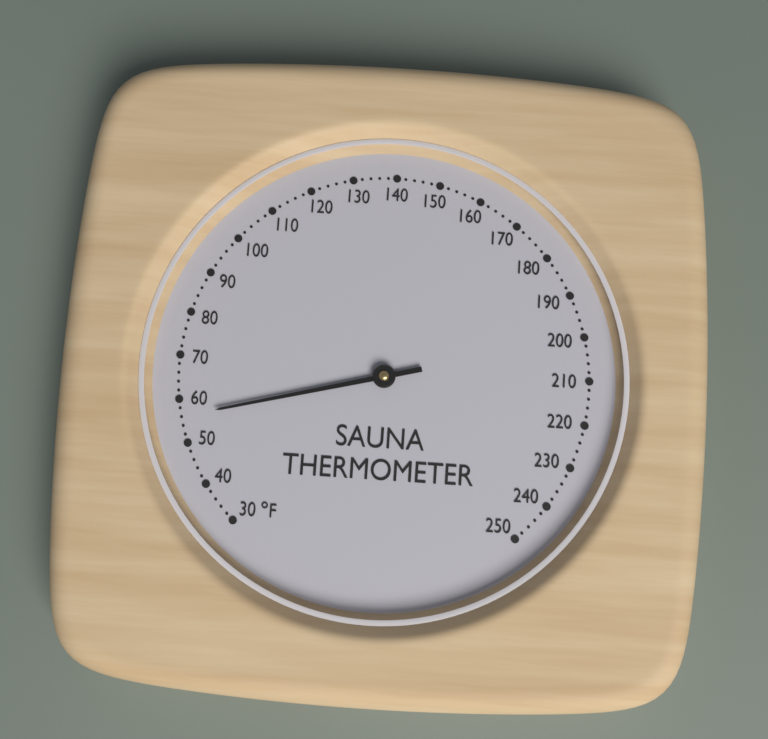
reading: 56 °F
